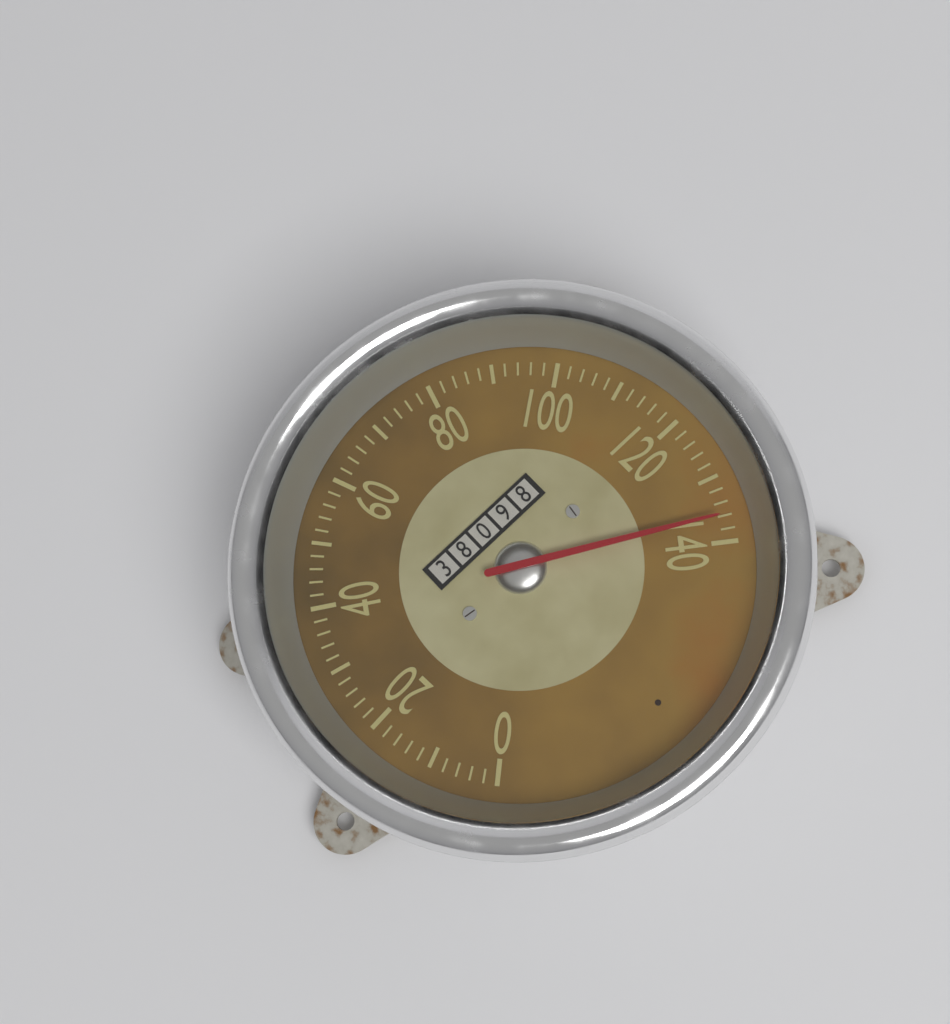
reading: 136 (no unit)
